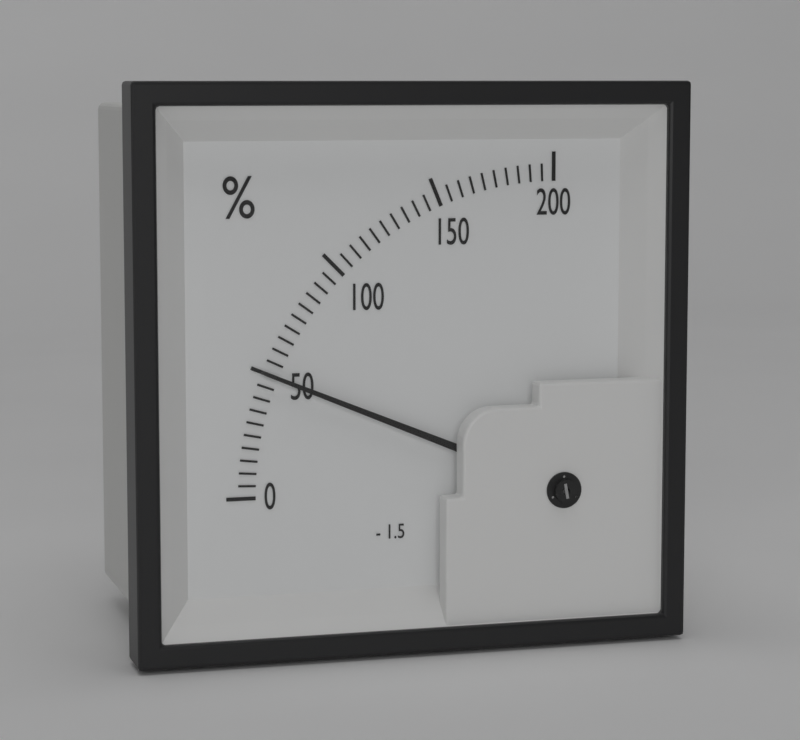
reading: 50 %
